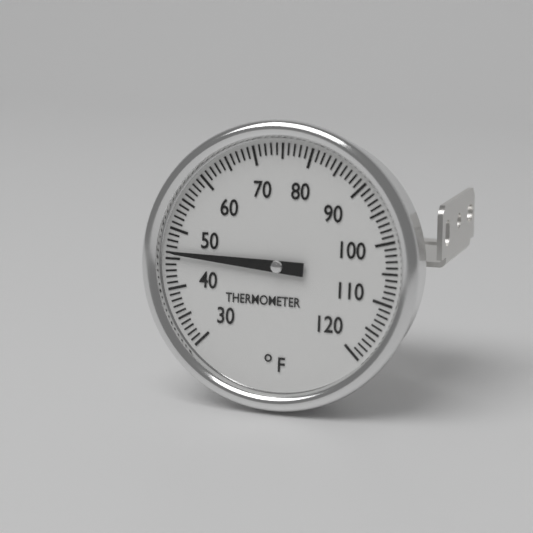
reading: 46 °F
